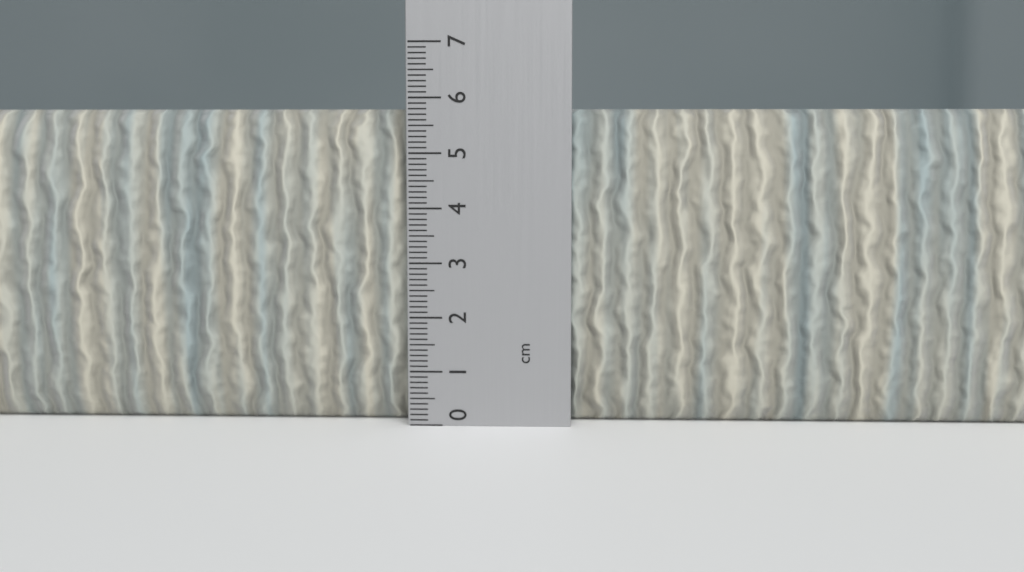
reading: 5.8 cm
